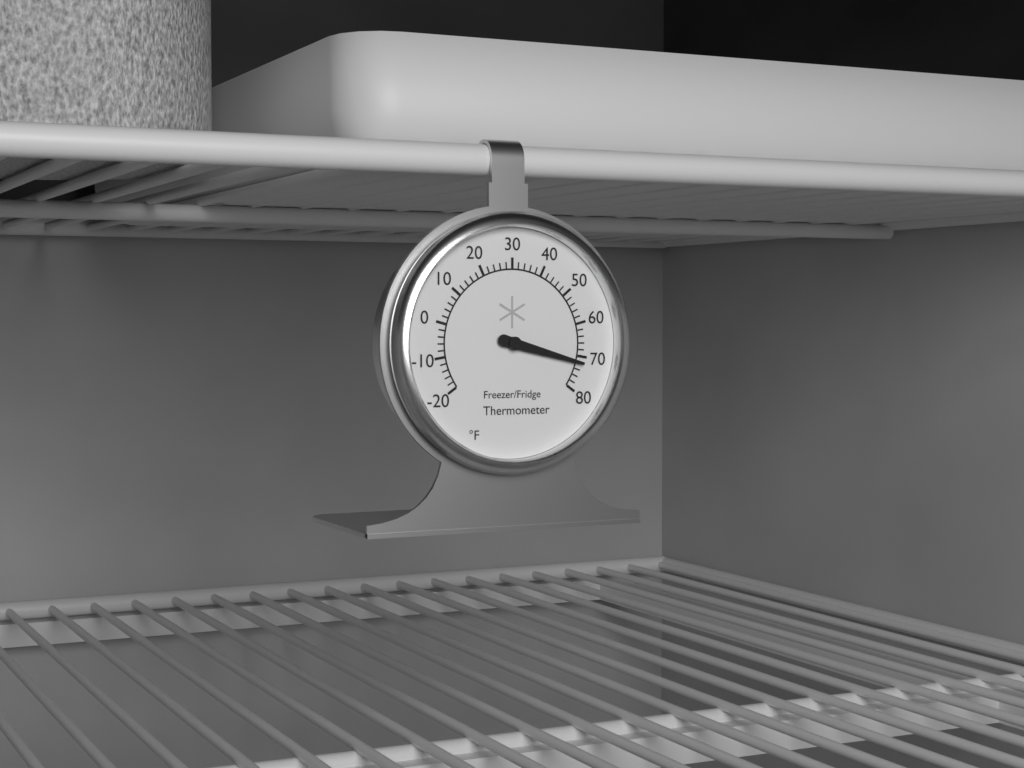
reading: 72 °F
